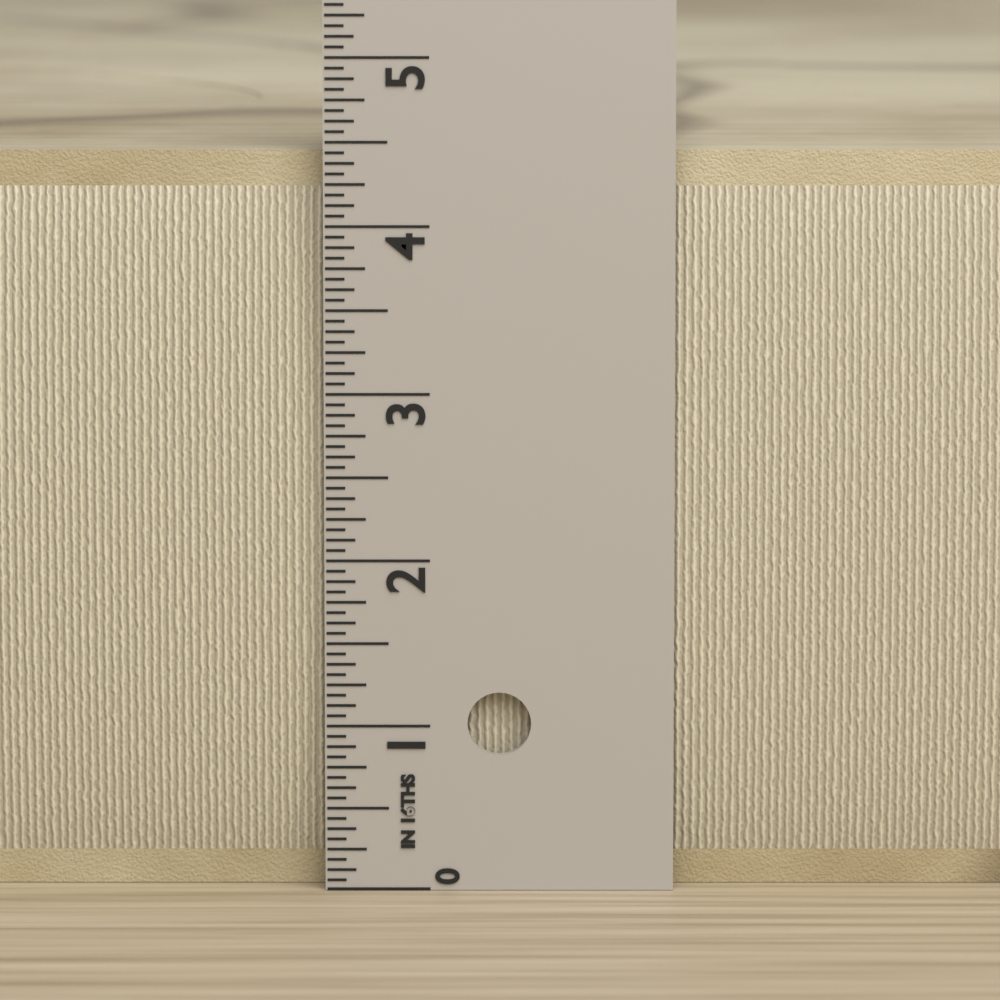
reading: 4.4375 in
